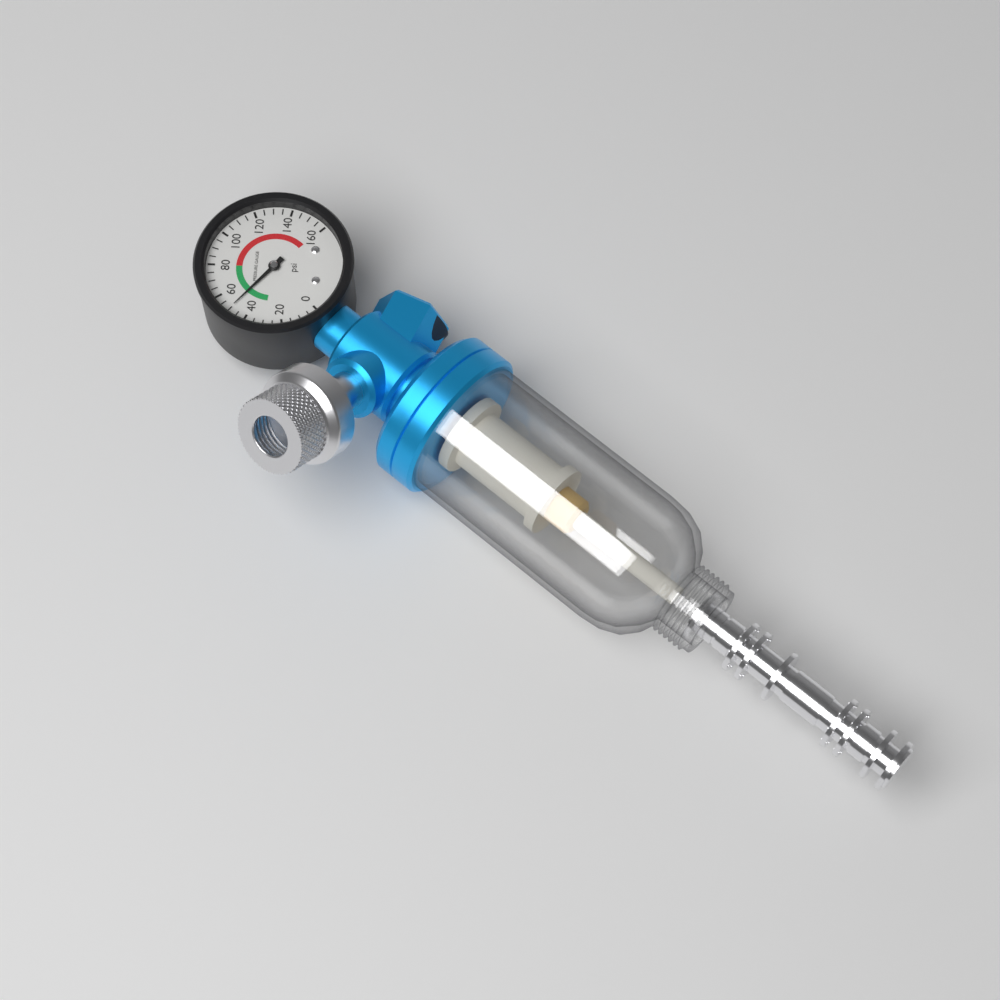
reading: 50 psi
